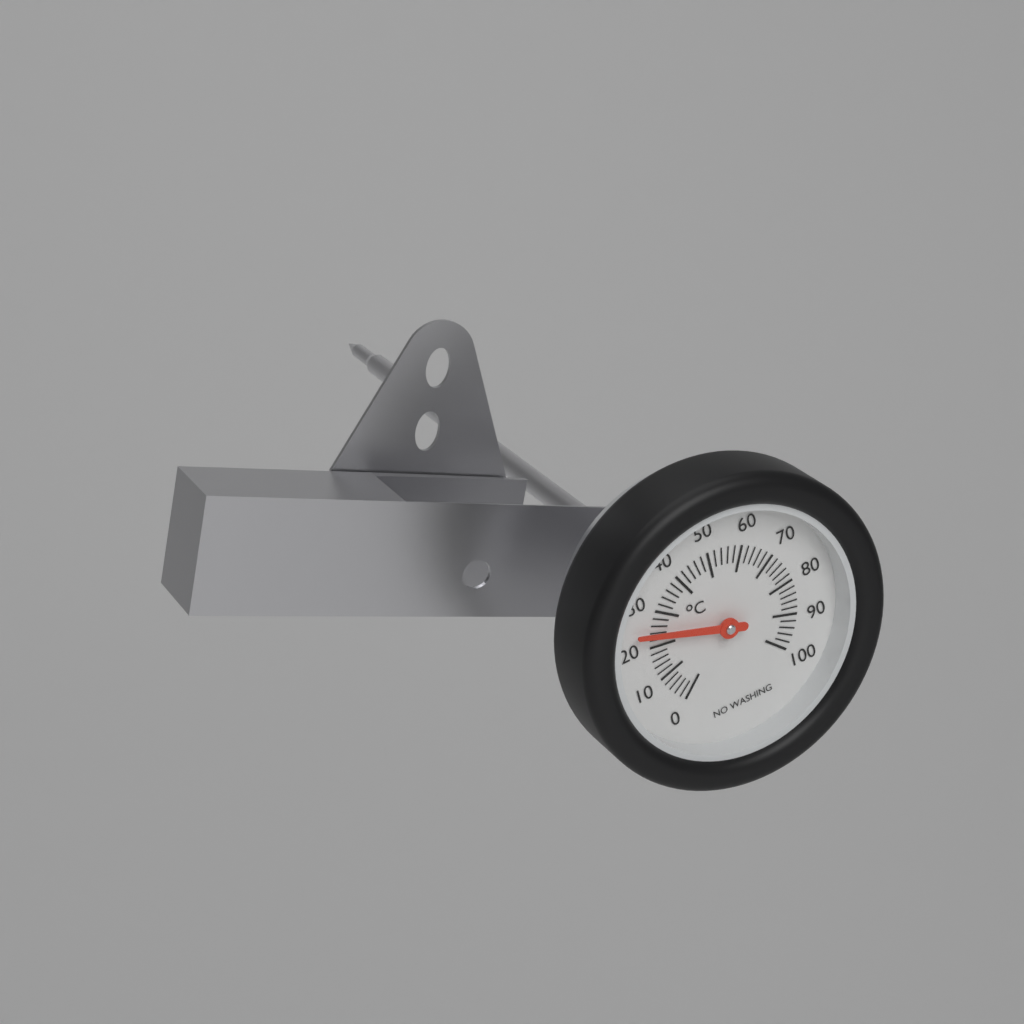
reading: 24 °C
